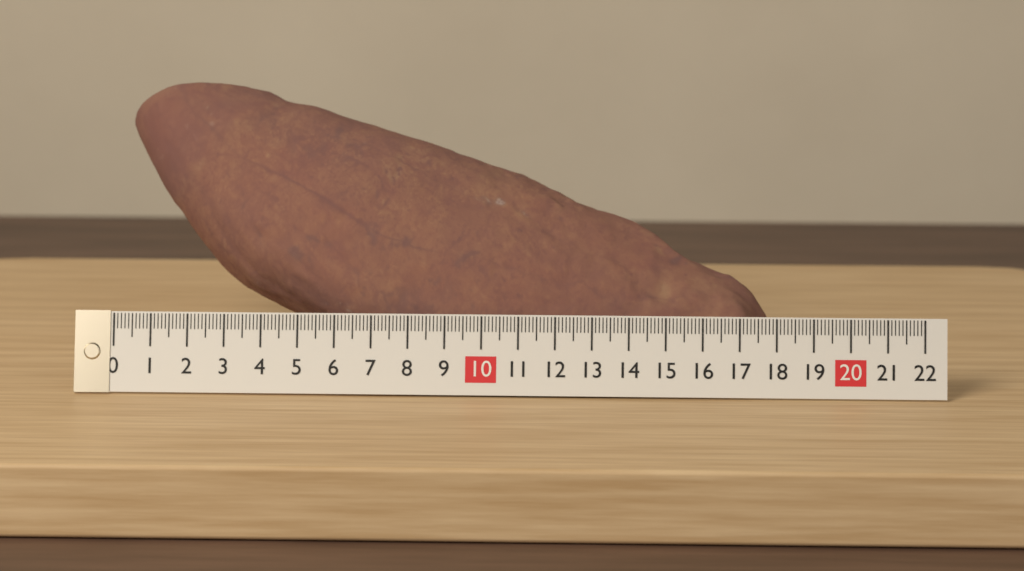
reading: 17.8 (no unit)
